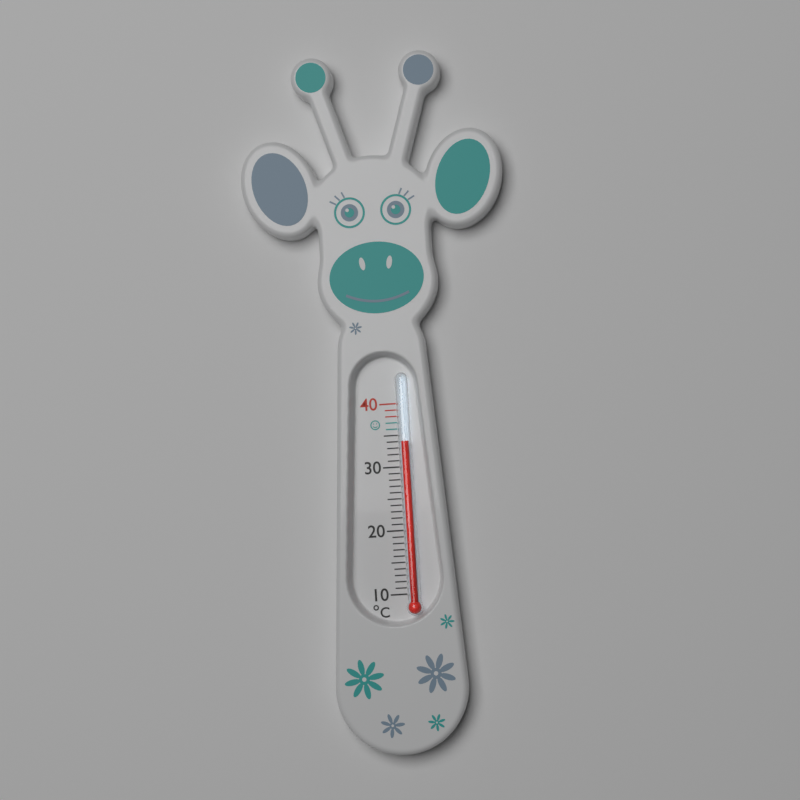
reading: 34 °C
